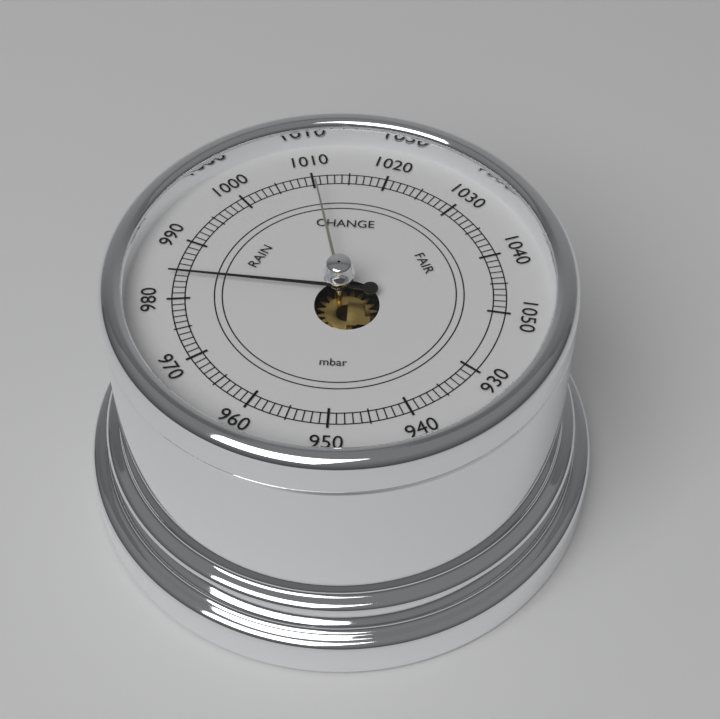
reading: 984 mbar
